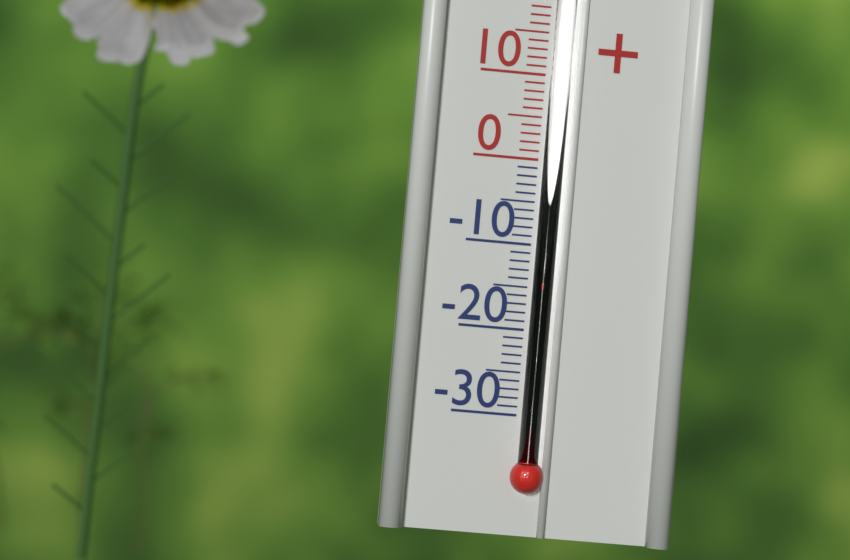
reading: -14 °C
